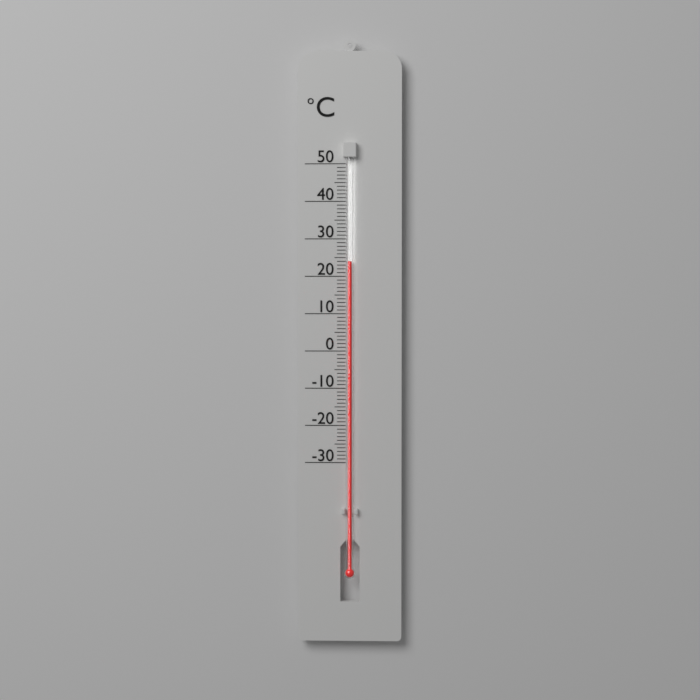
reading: 24 °C
